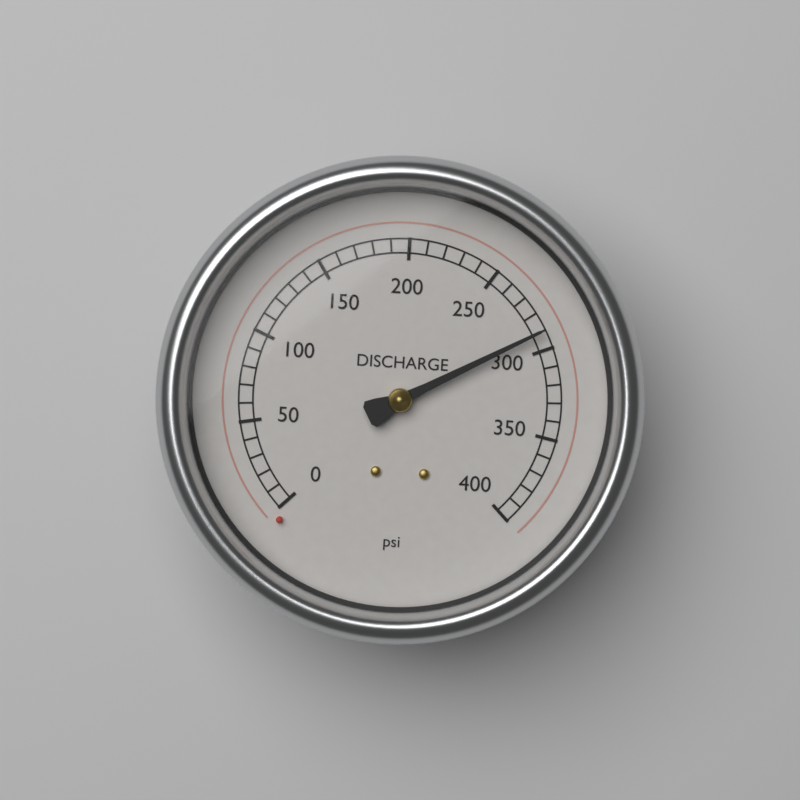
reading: 290 psi
